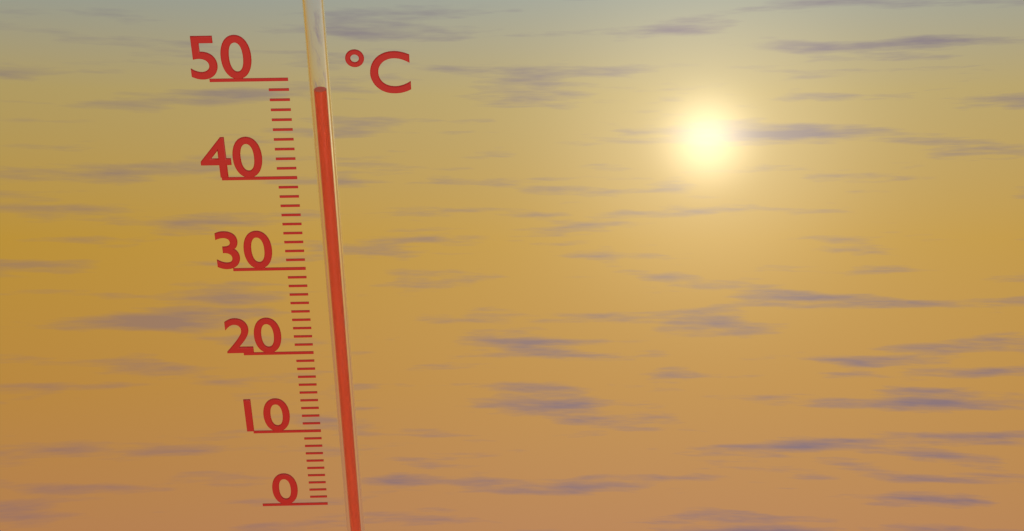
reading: 49 °C
